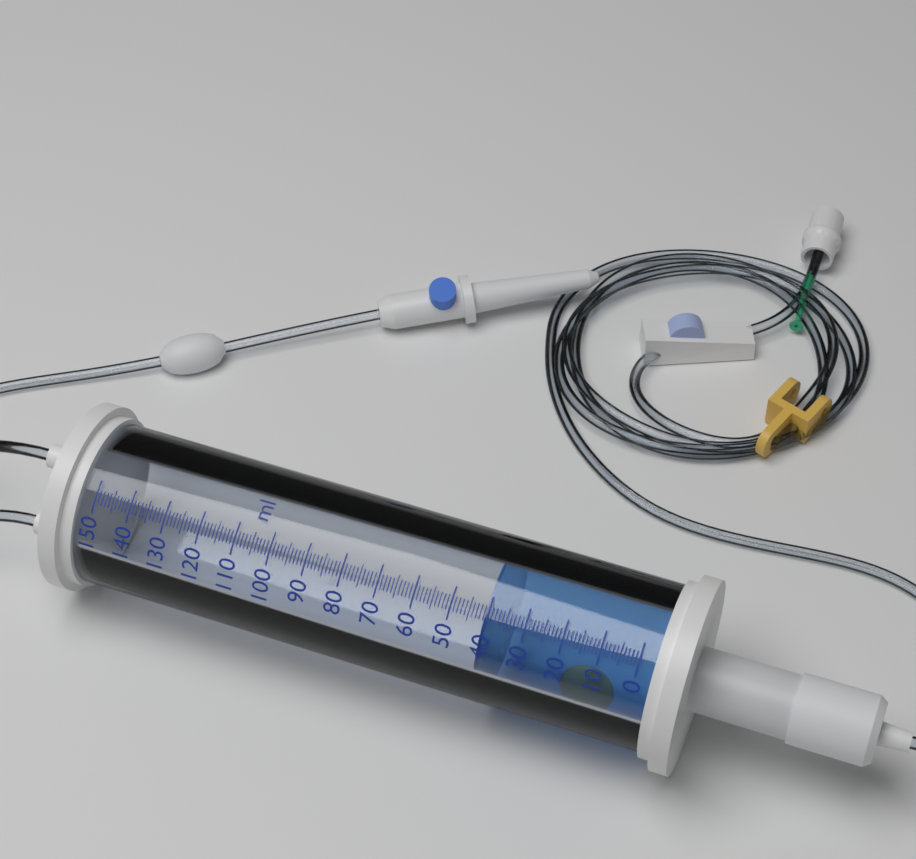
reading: 41 ml
